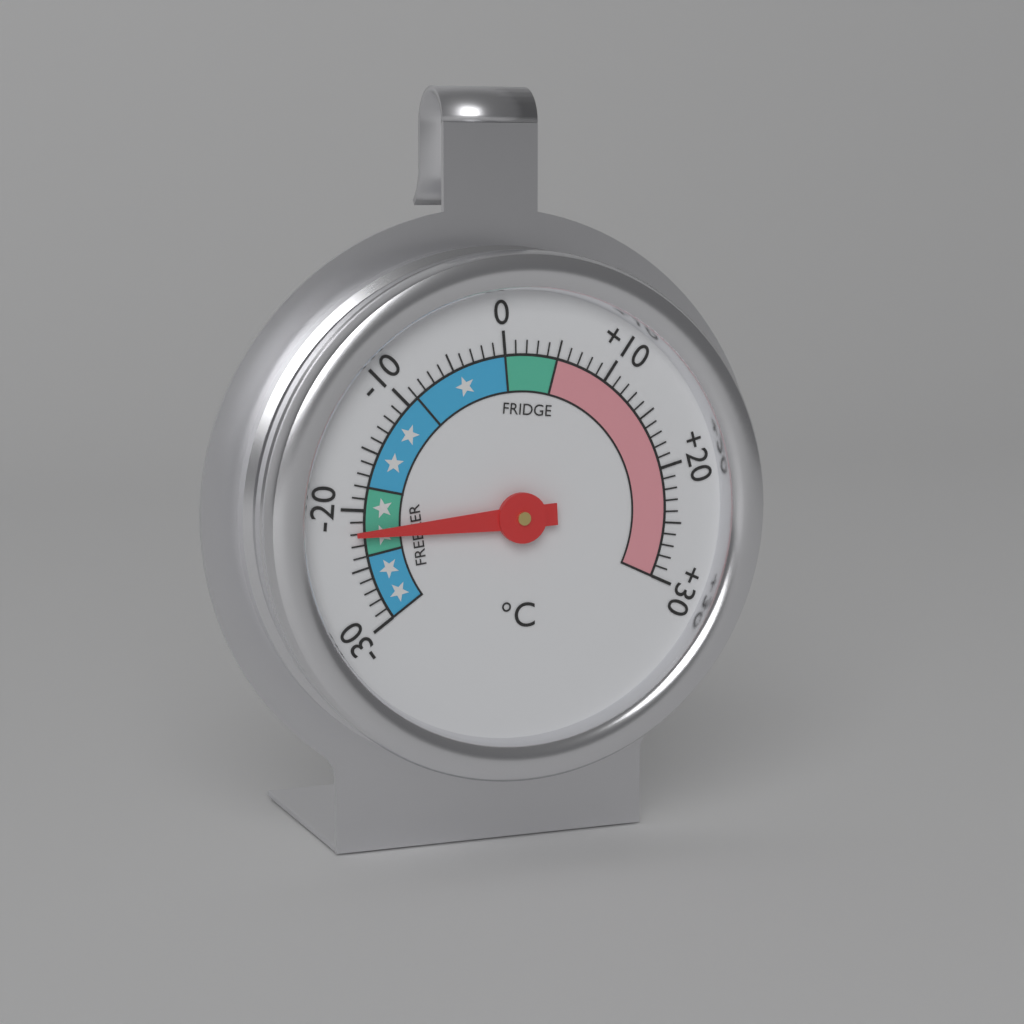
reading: -22 °C
